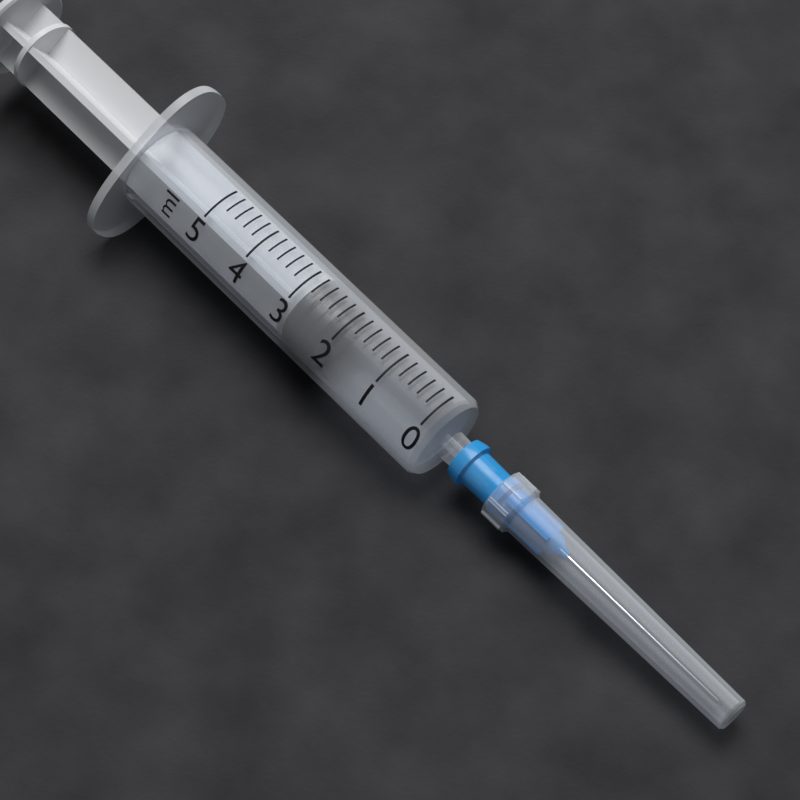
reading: 2.2 ml
